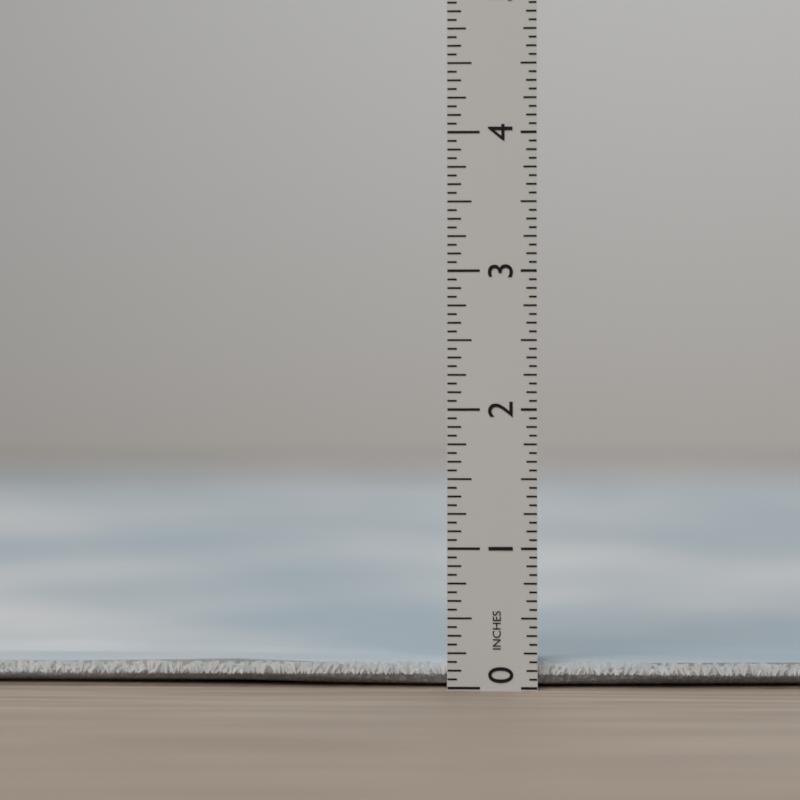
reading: 0.1875 in
